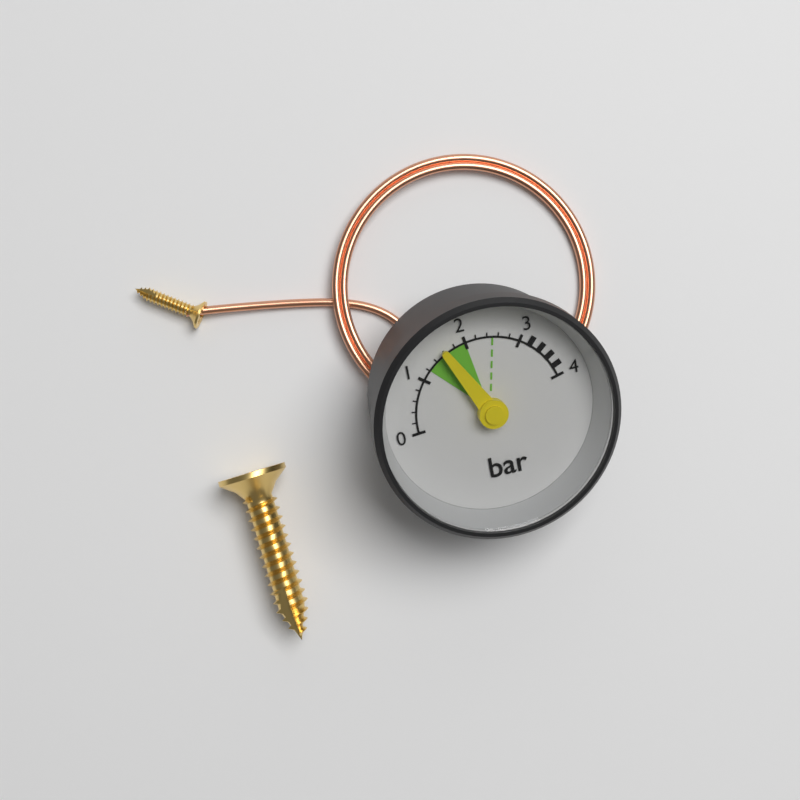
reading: 1.6 bar
